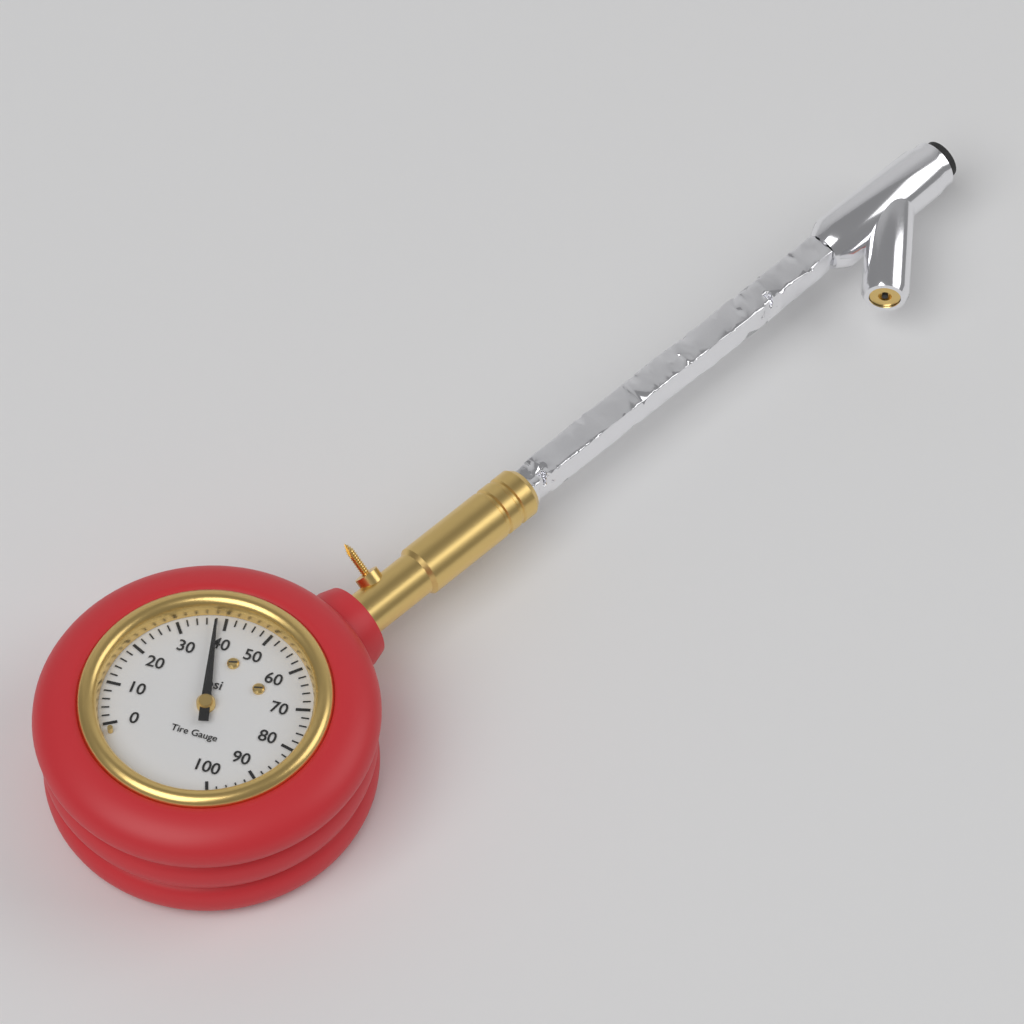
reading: 38 psi
